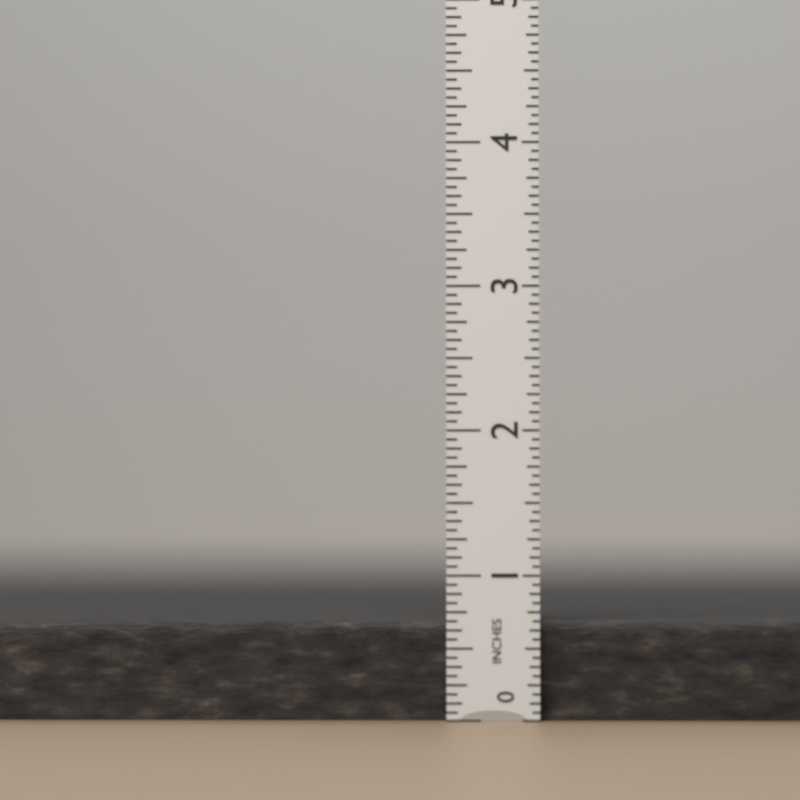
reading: 0.6875 in
